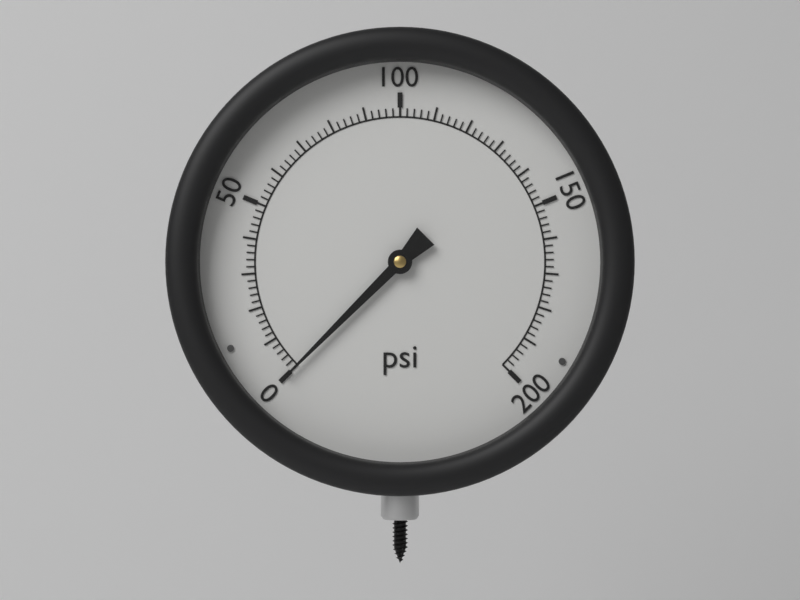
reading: 0 psi
